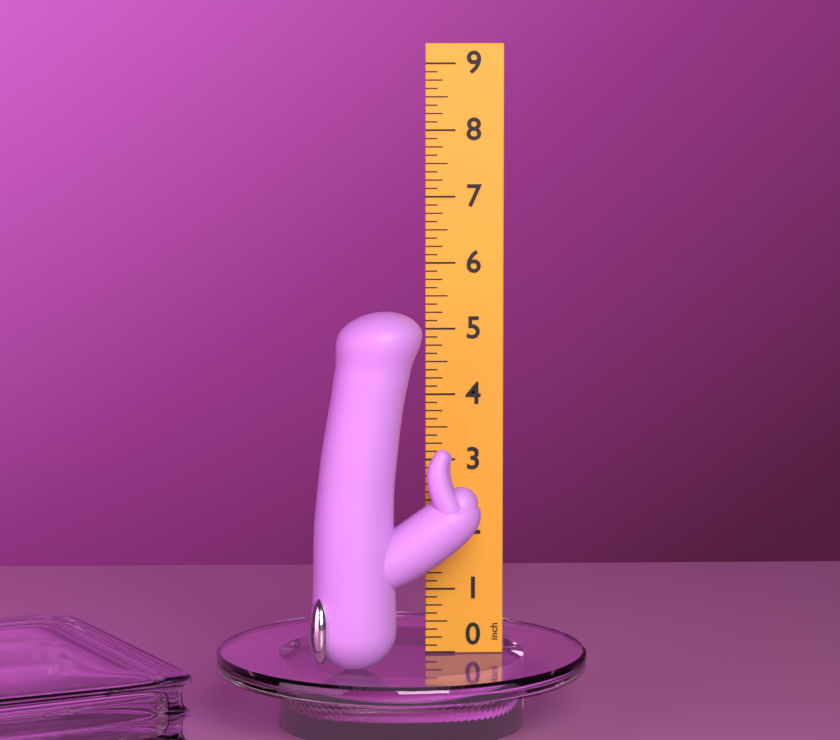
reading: 5.375 inch
